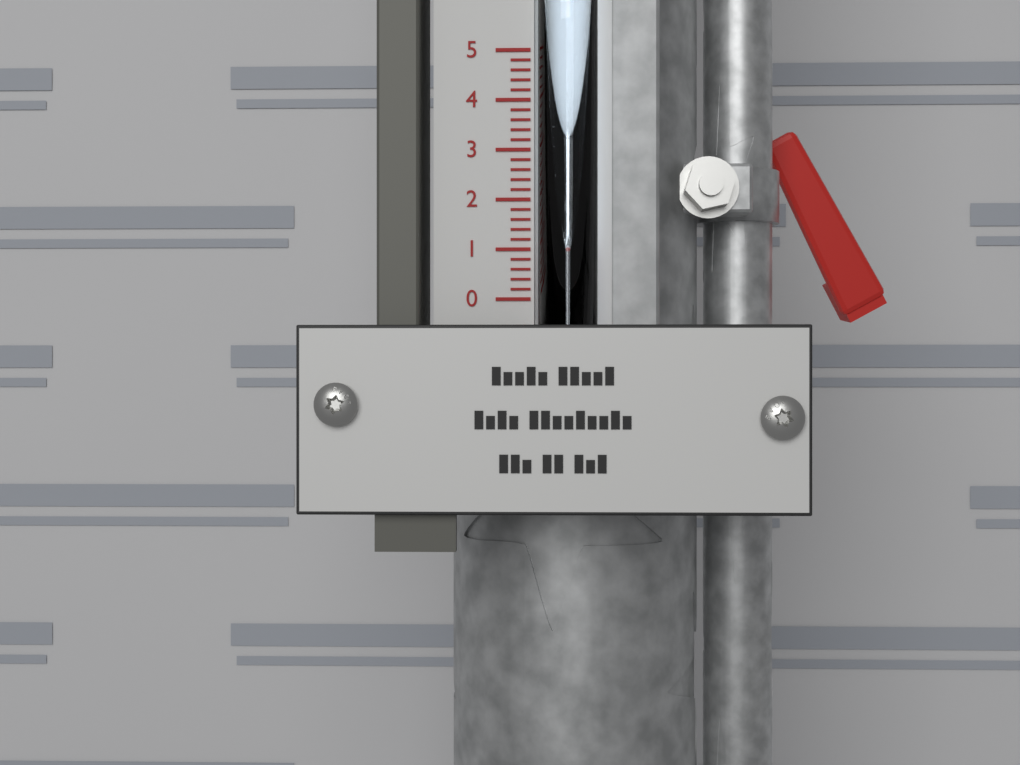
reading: 1.2 (no unit)
